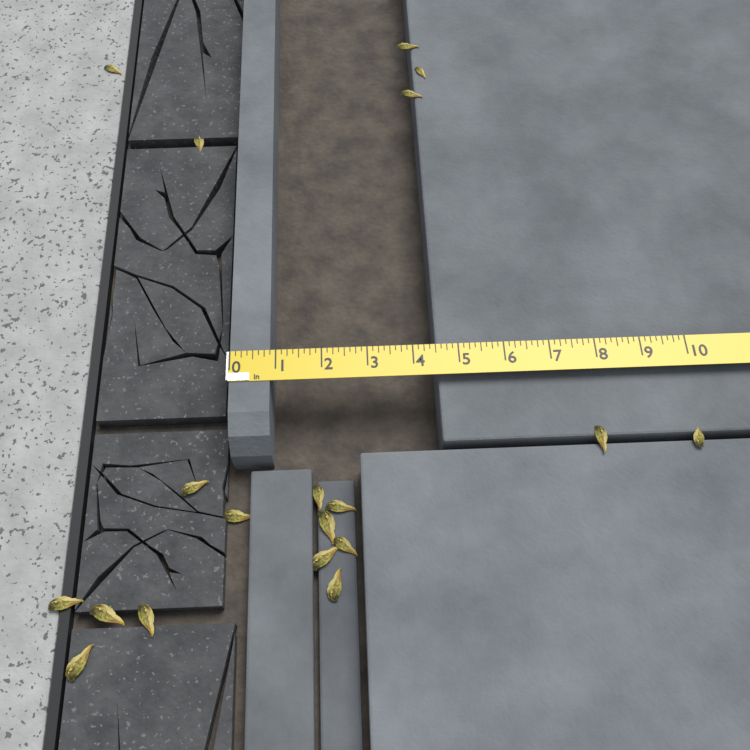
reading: 0.875 in
